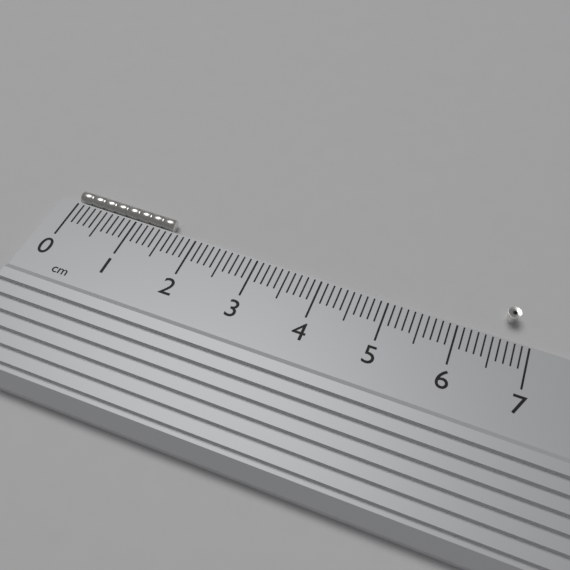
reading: 1.6 cm
